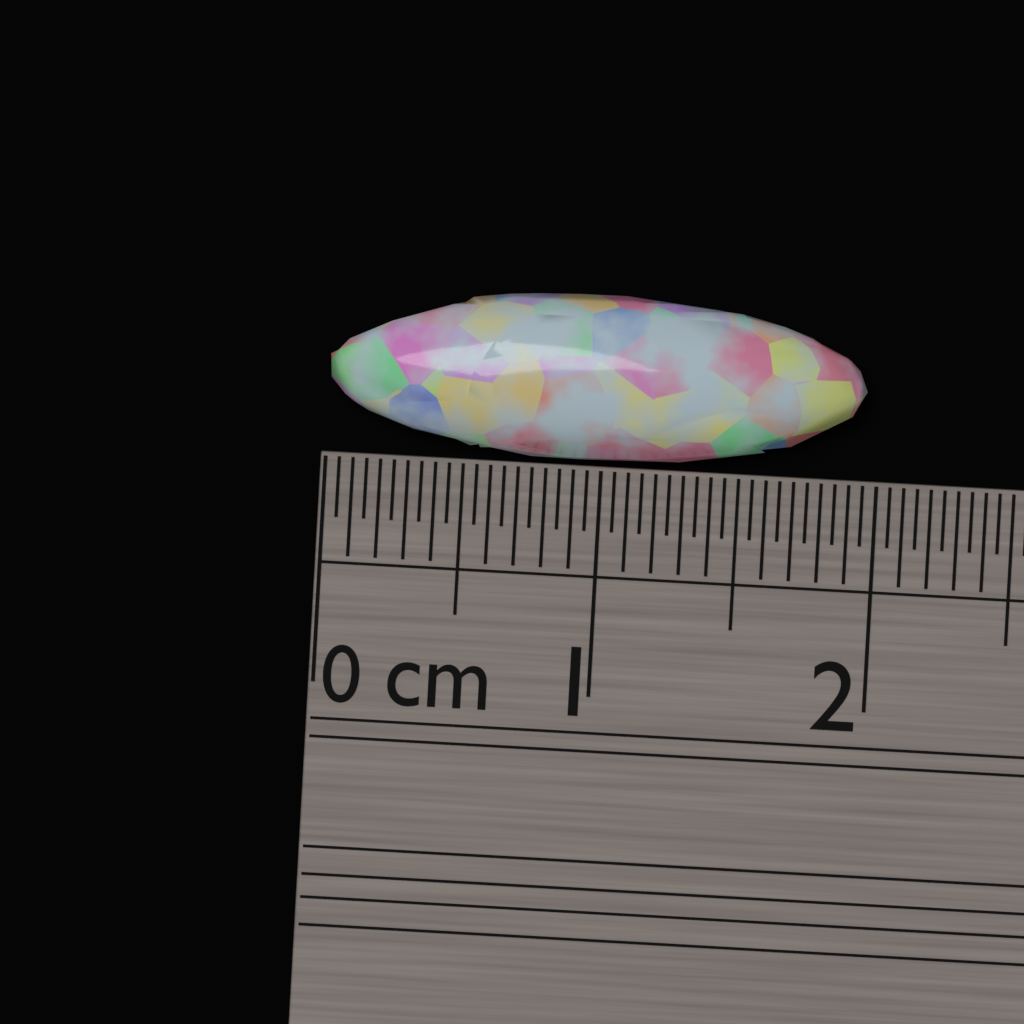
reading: 1.95 cm
